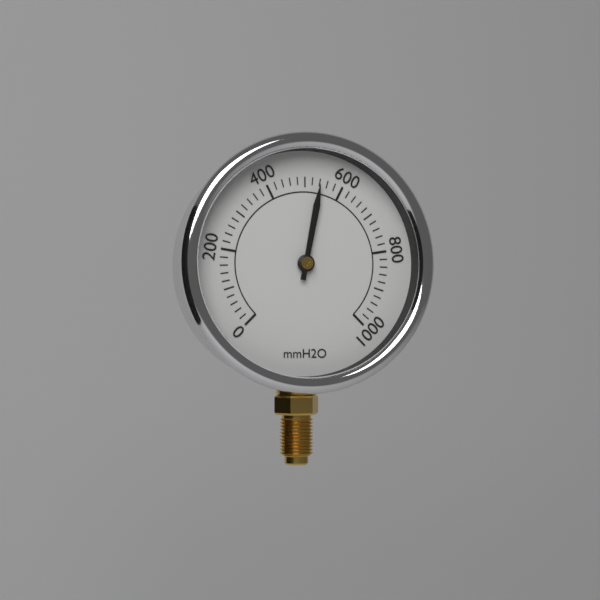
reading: 540 mmH2O
